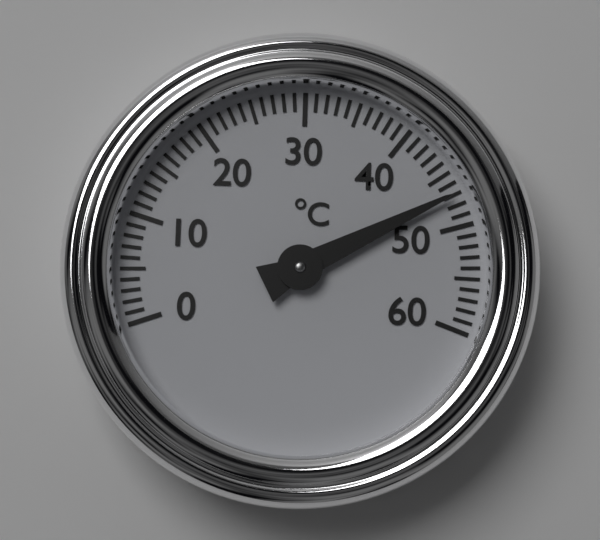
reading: 47 °C
